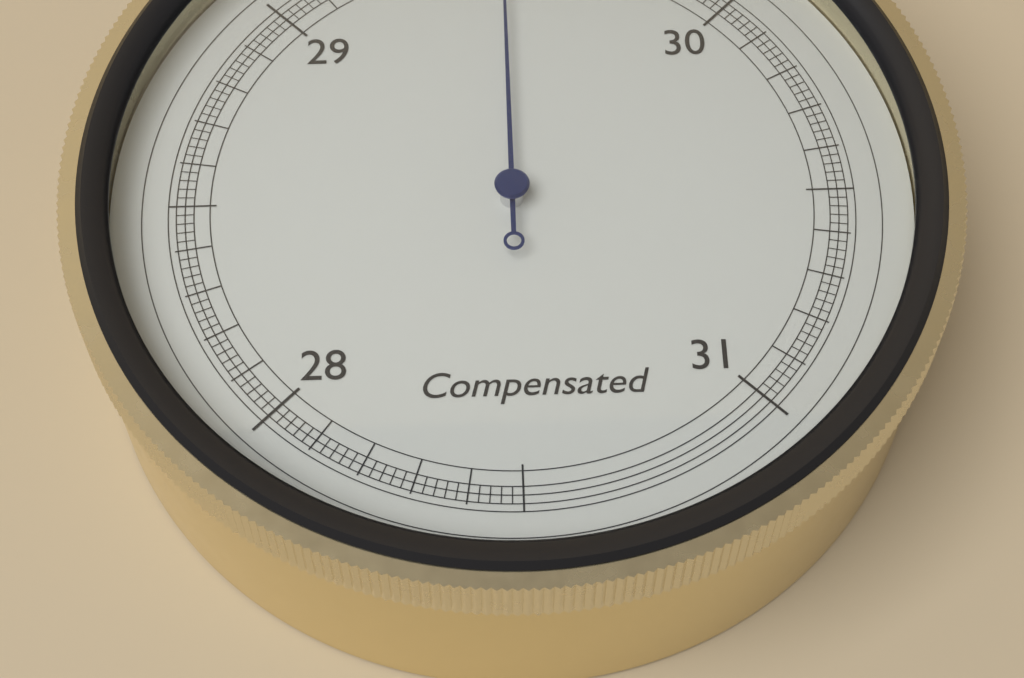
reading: 29.50 inHg
